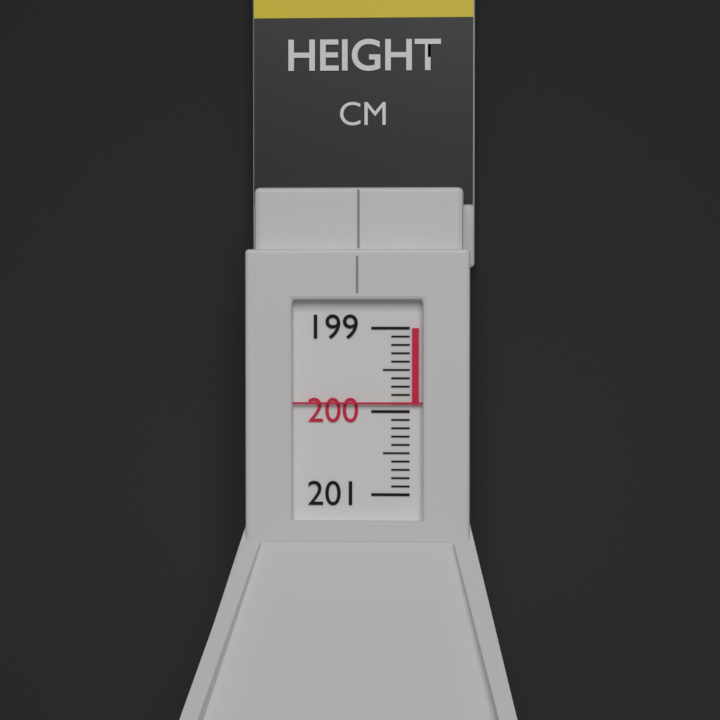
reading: 199.9 cm
